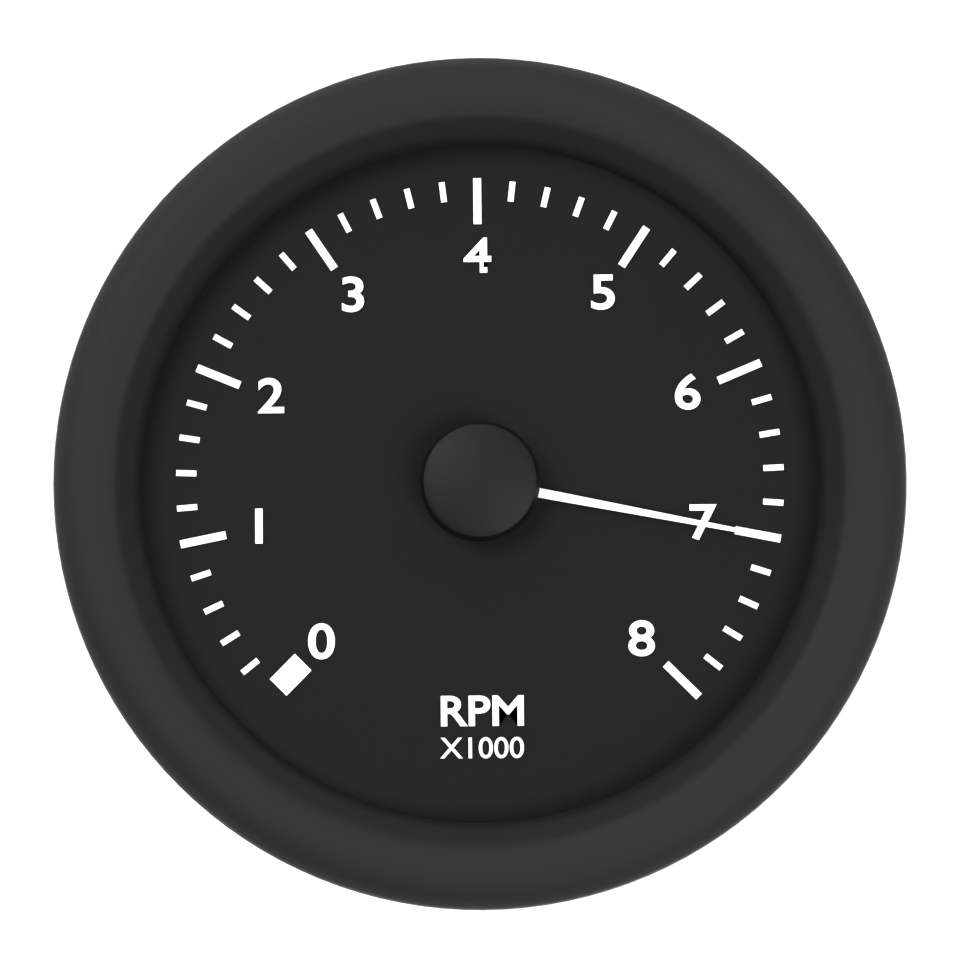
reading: 7.0 RPM x1000
